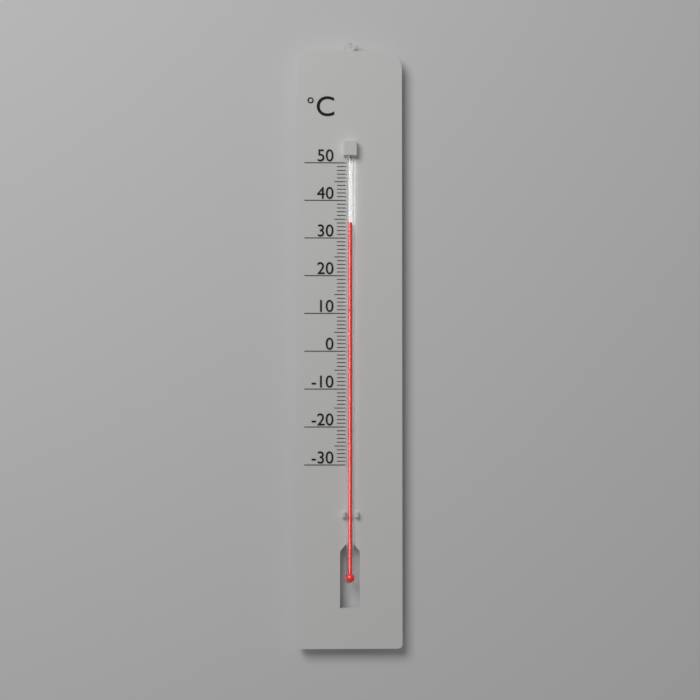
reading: 34 °C
